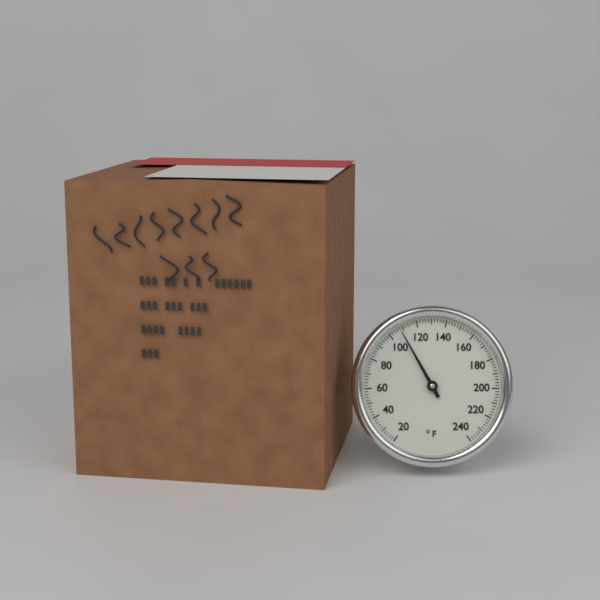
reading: 108 °F
